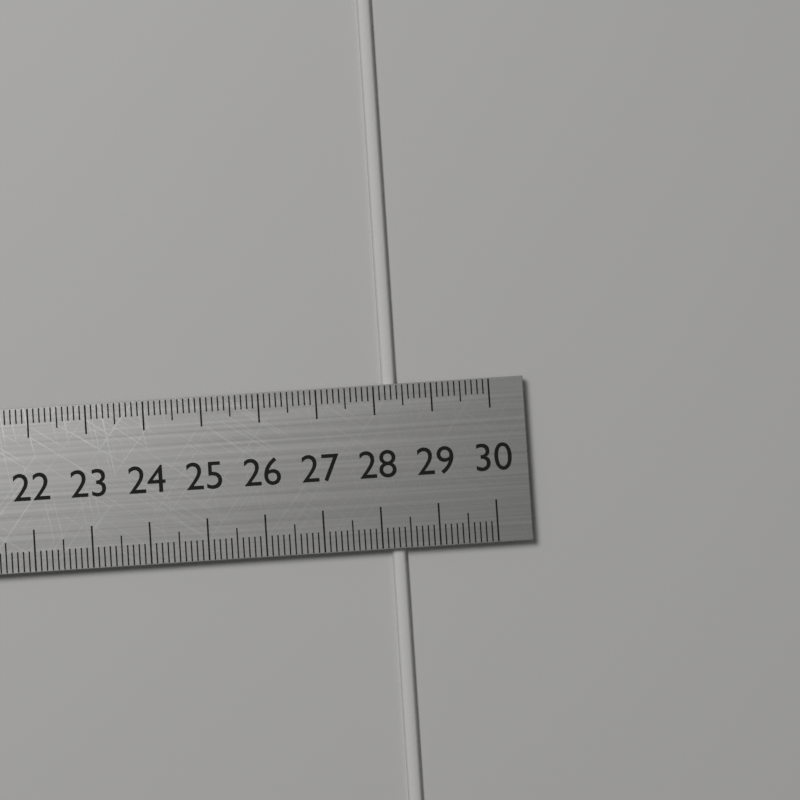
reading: 28.4 cm
